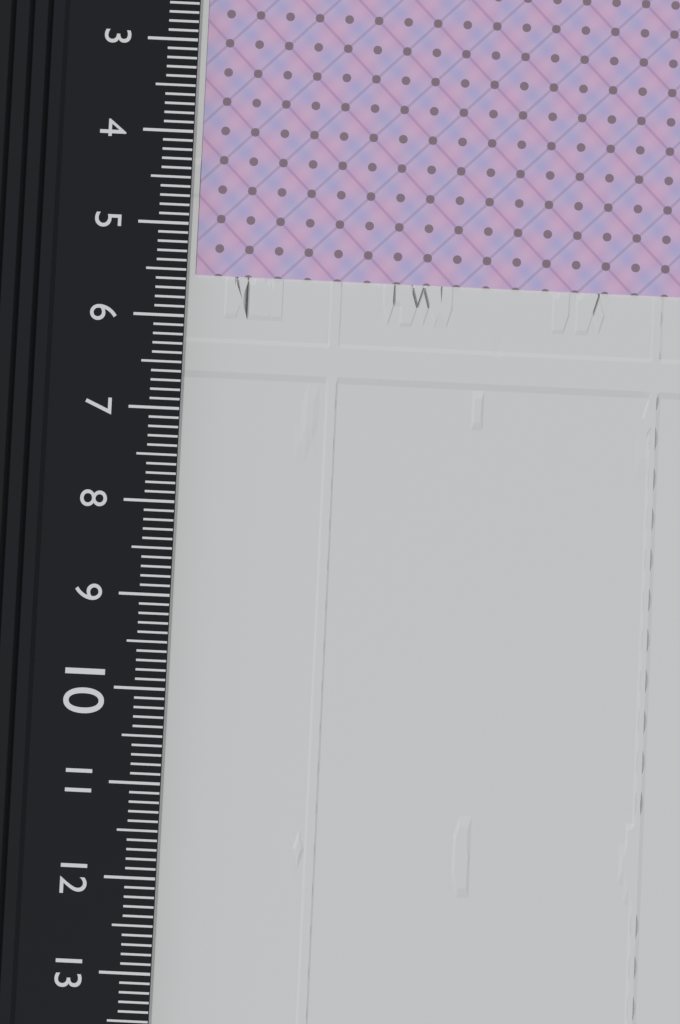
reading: 5.5 cm
